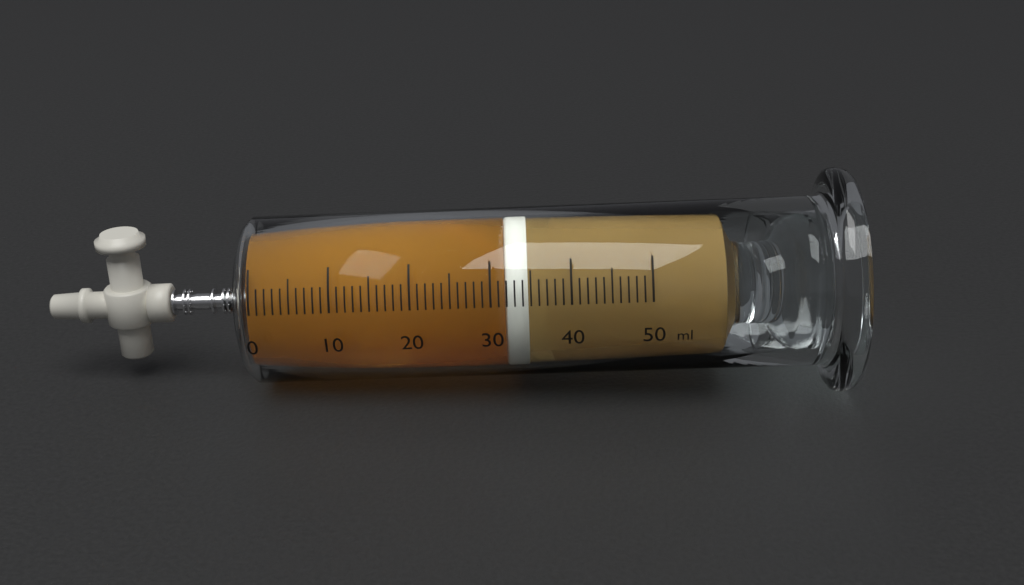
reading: 32 ml
